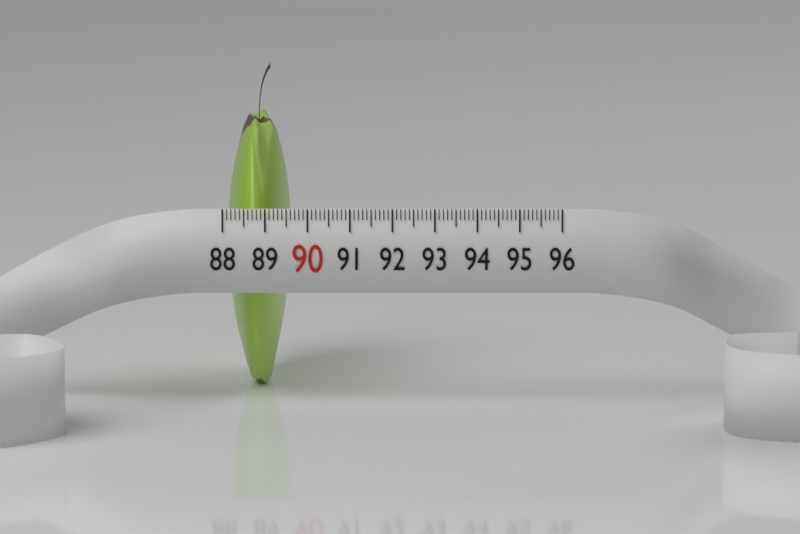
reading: 89.5 (no unit)
